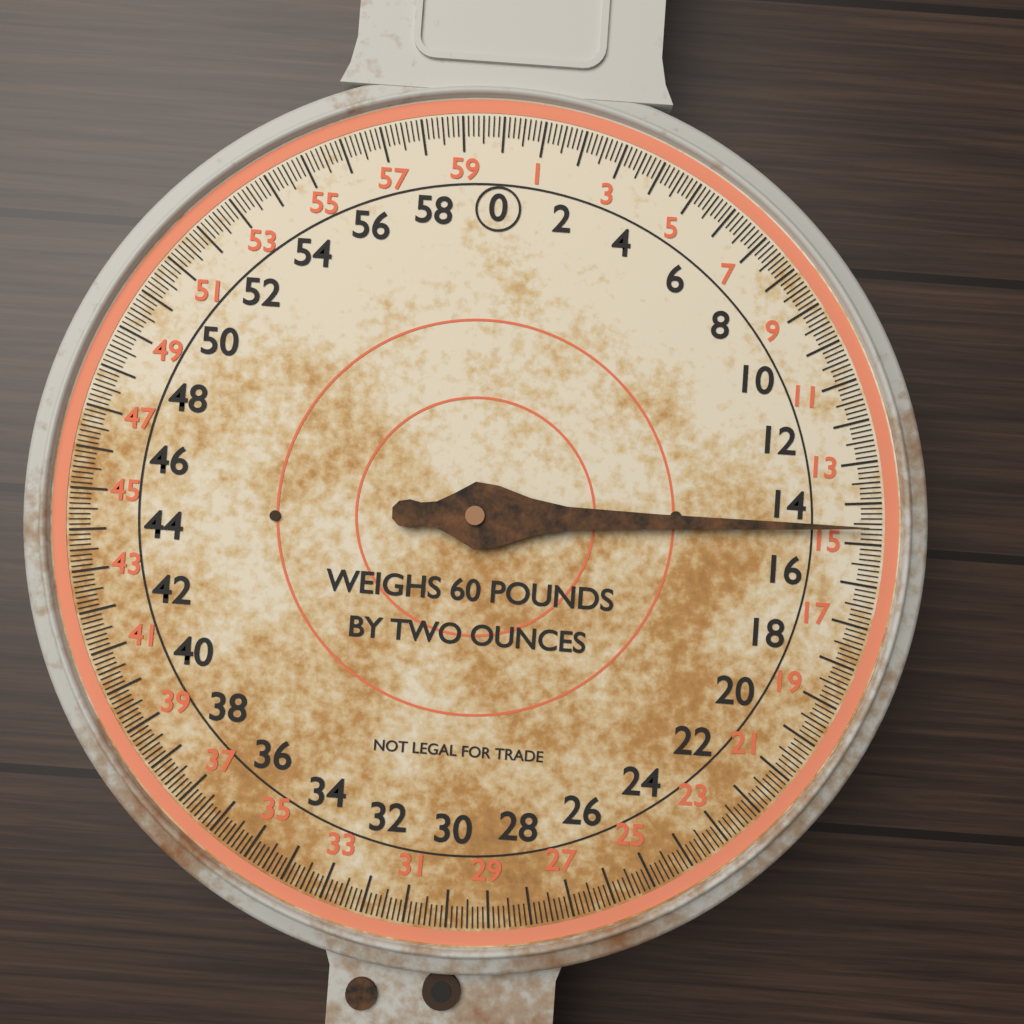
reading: 14.625 lb
